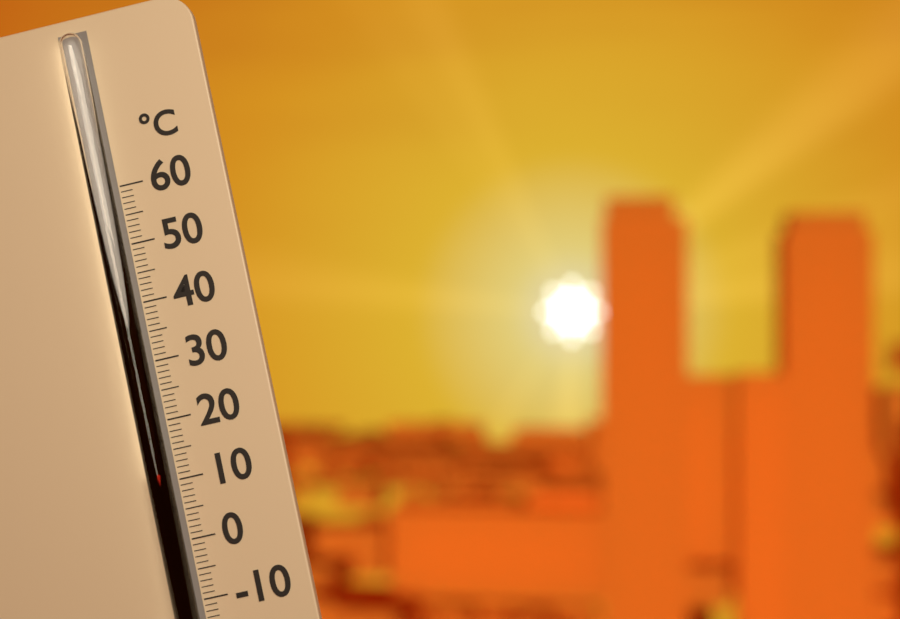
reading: 12 °C
